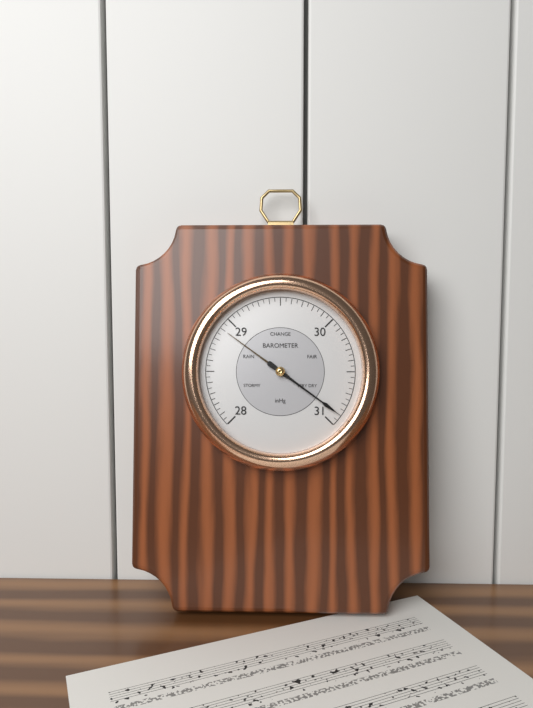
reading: 30.90 inHg
